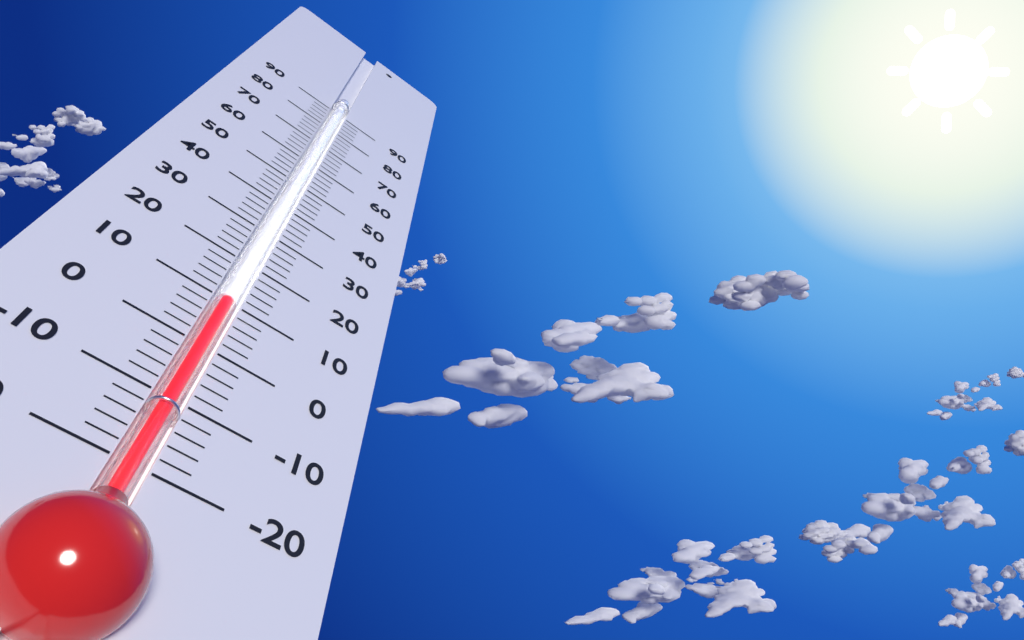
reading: 10 (no unit)
